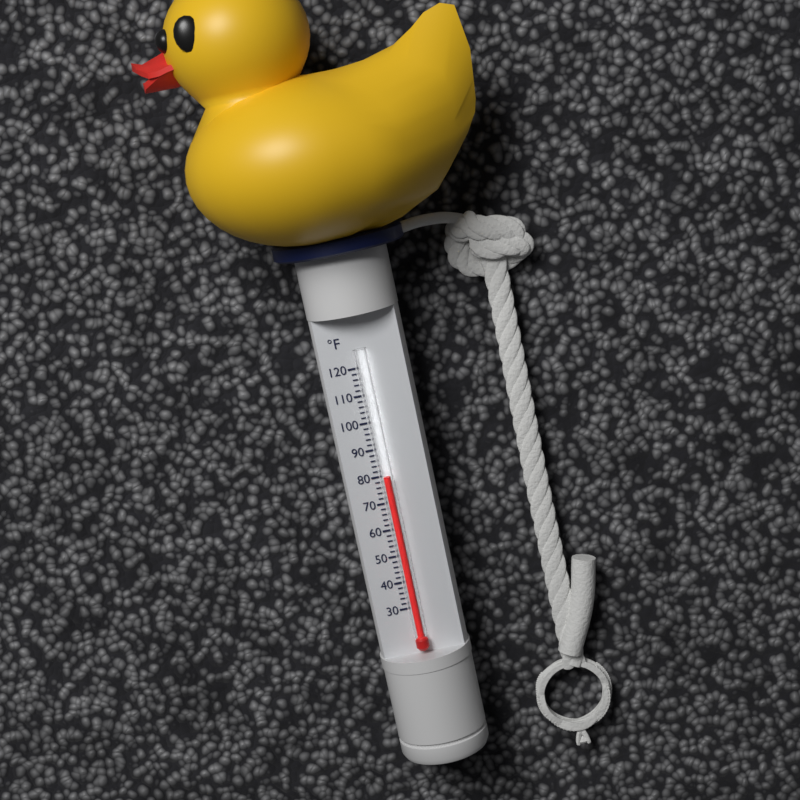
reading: 80 °F
